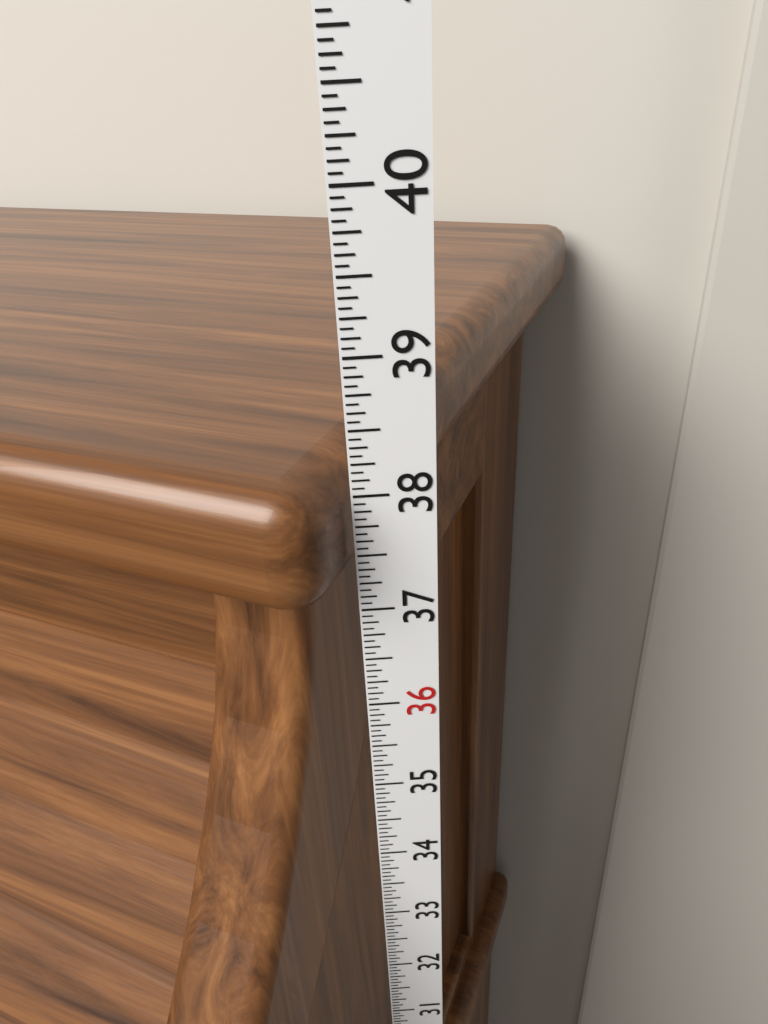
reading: 38.2500 in
